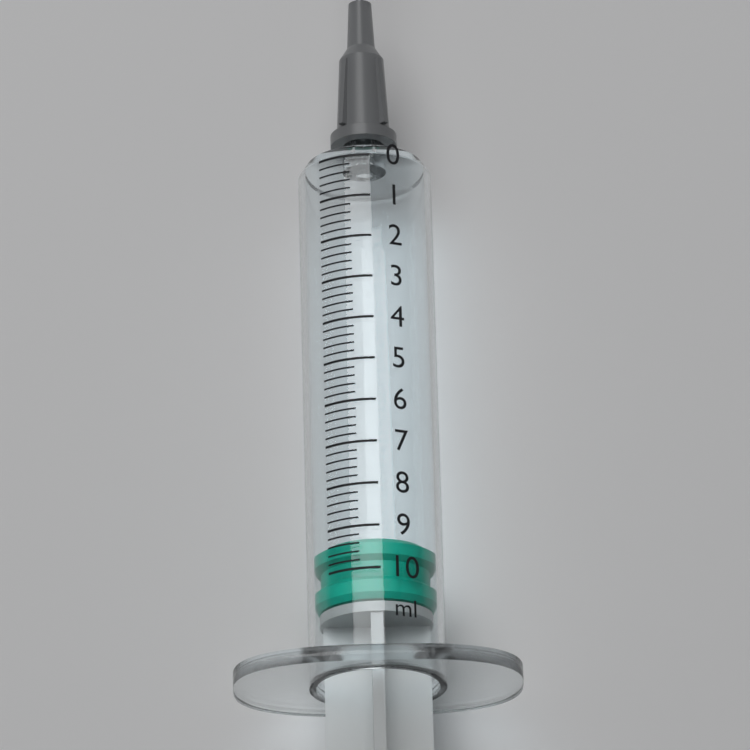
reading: 9.2 ml
